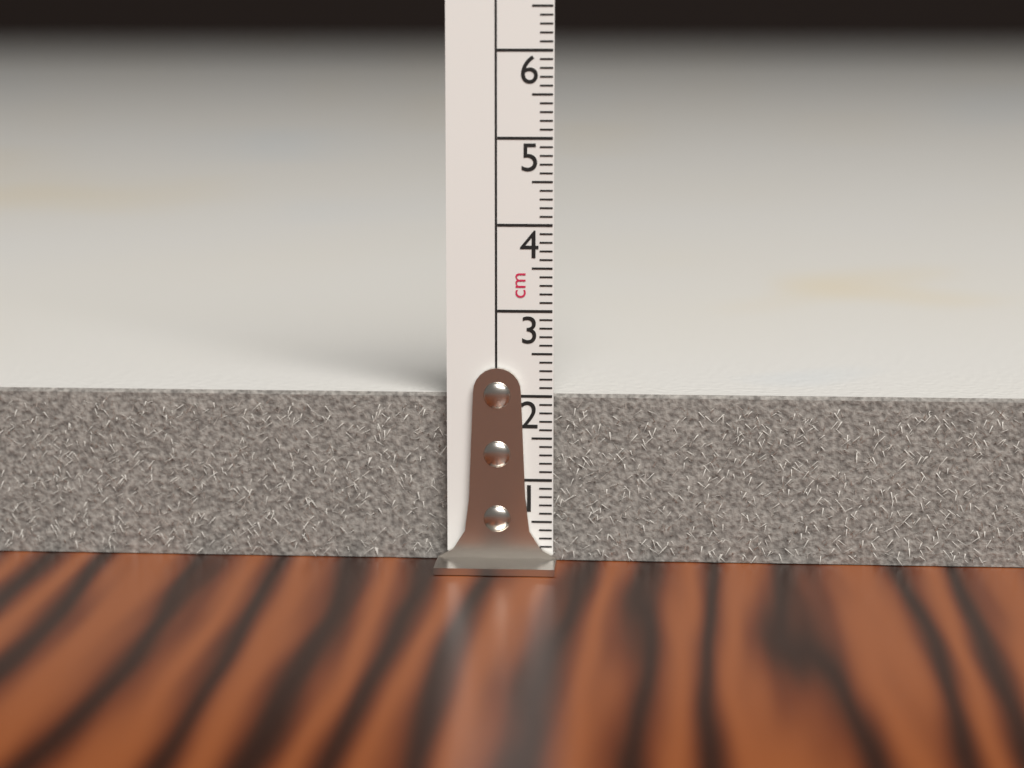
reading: 2.0 cm
